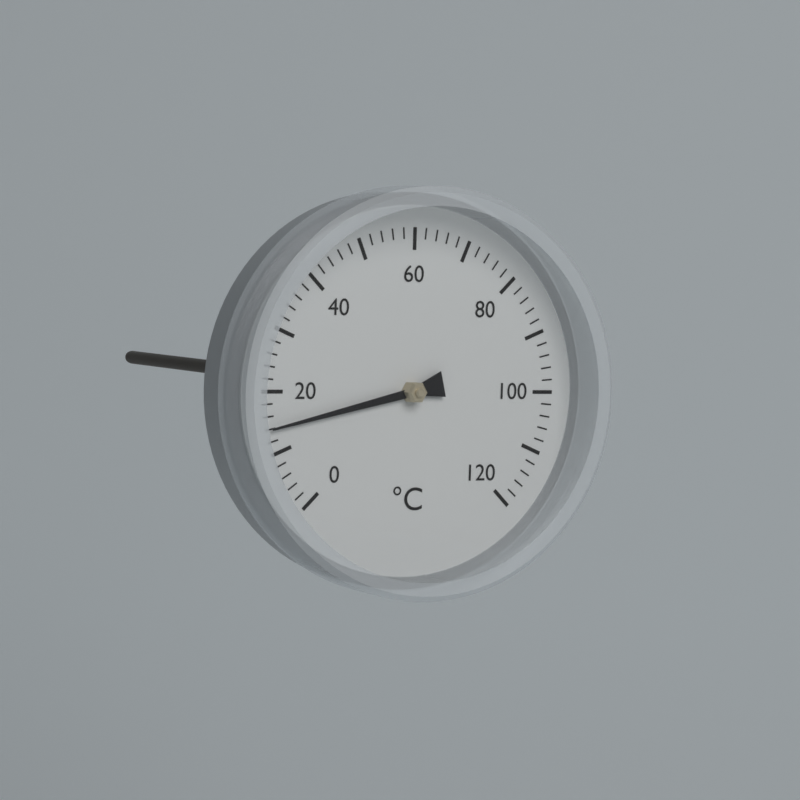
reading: 14 °C
